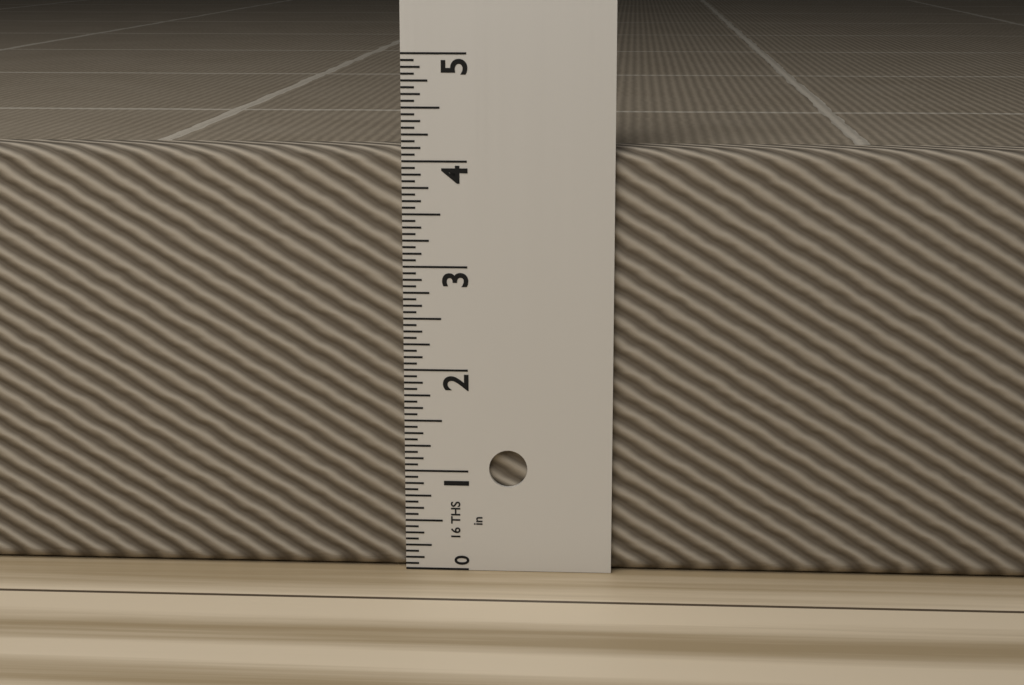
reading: 4.1250 in
